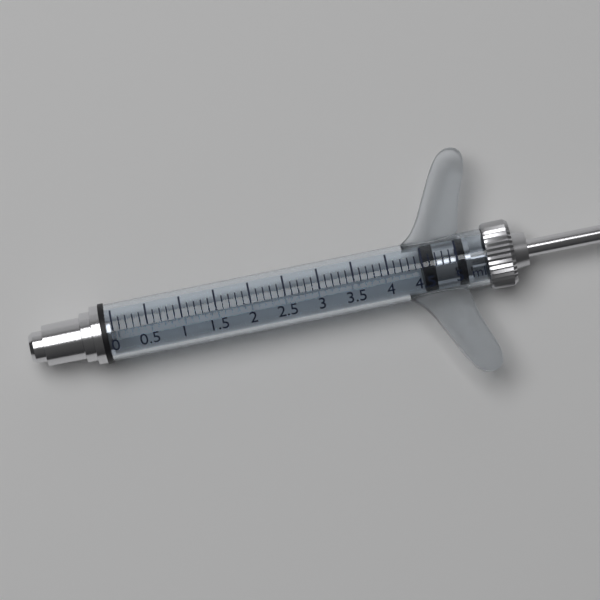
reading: 4.5 ml
